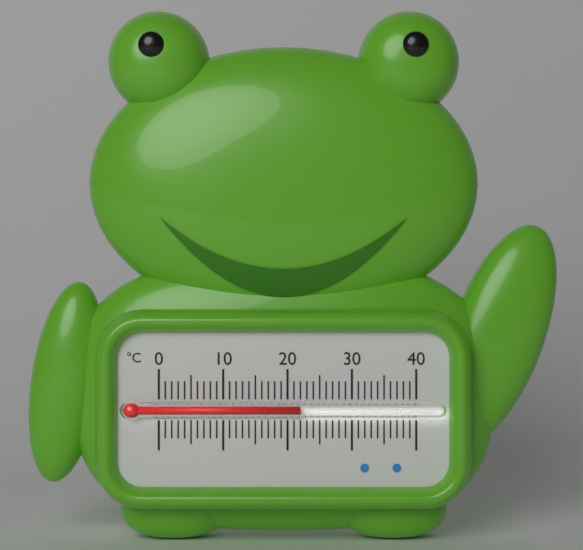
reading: 22 °C
